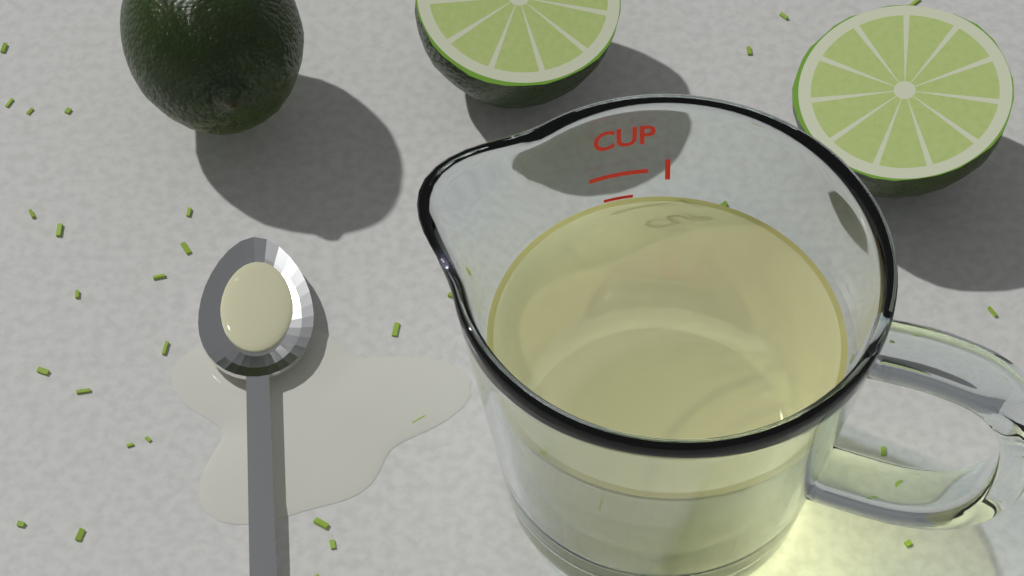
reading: 0.875 cup
